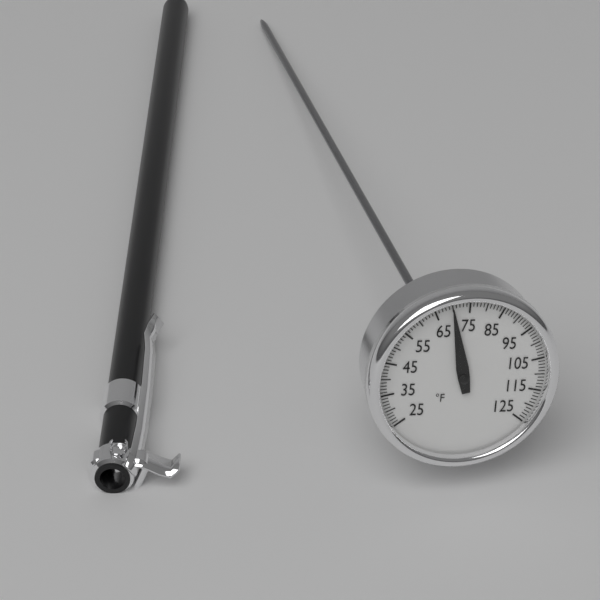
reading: 70 °F
